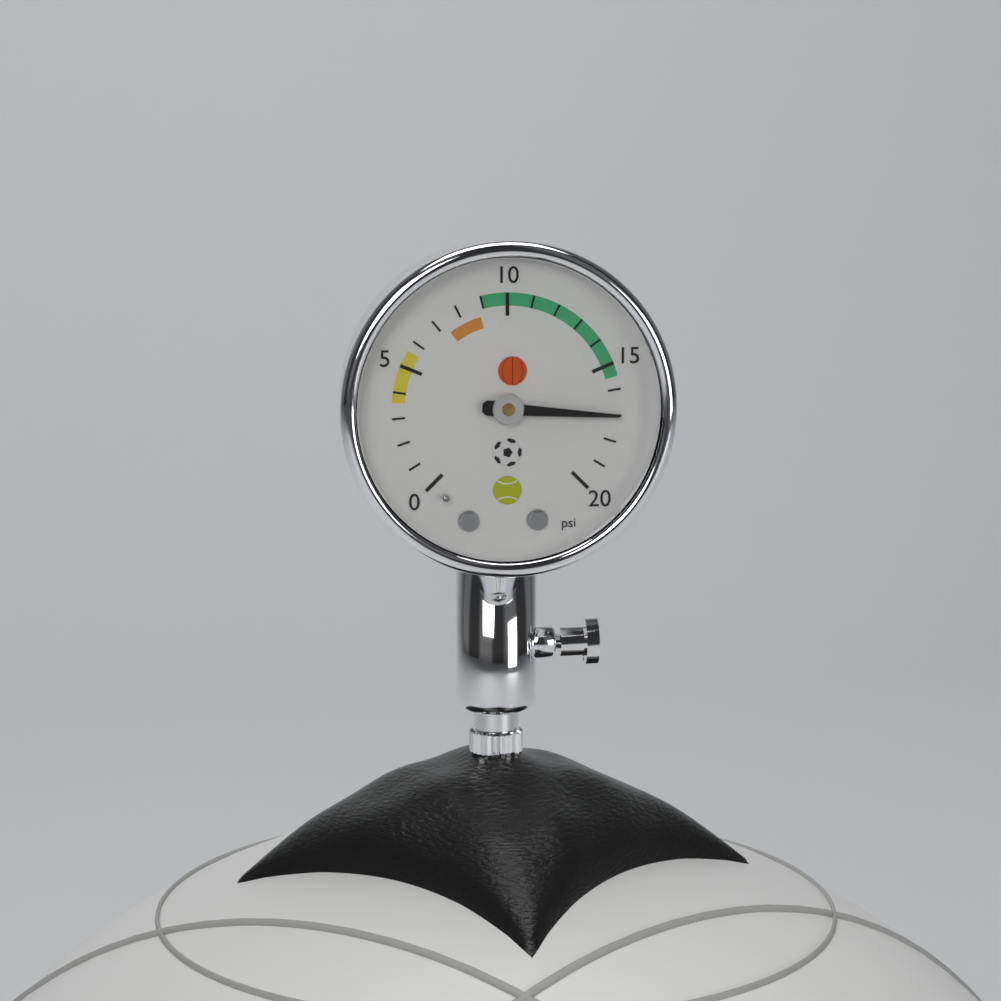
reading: 17 psi
